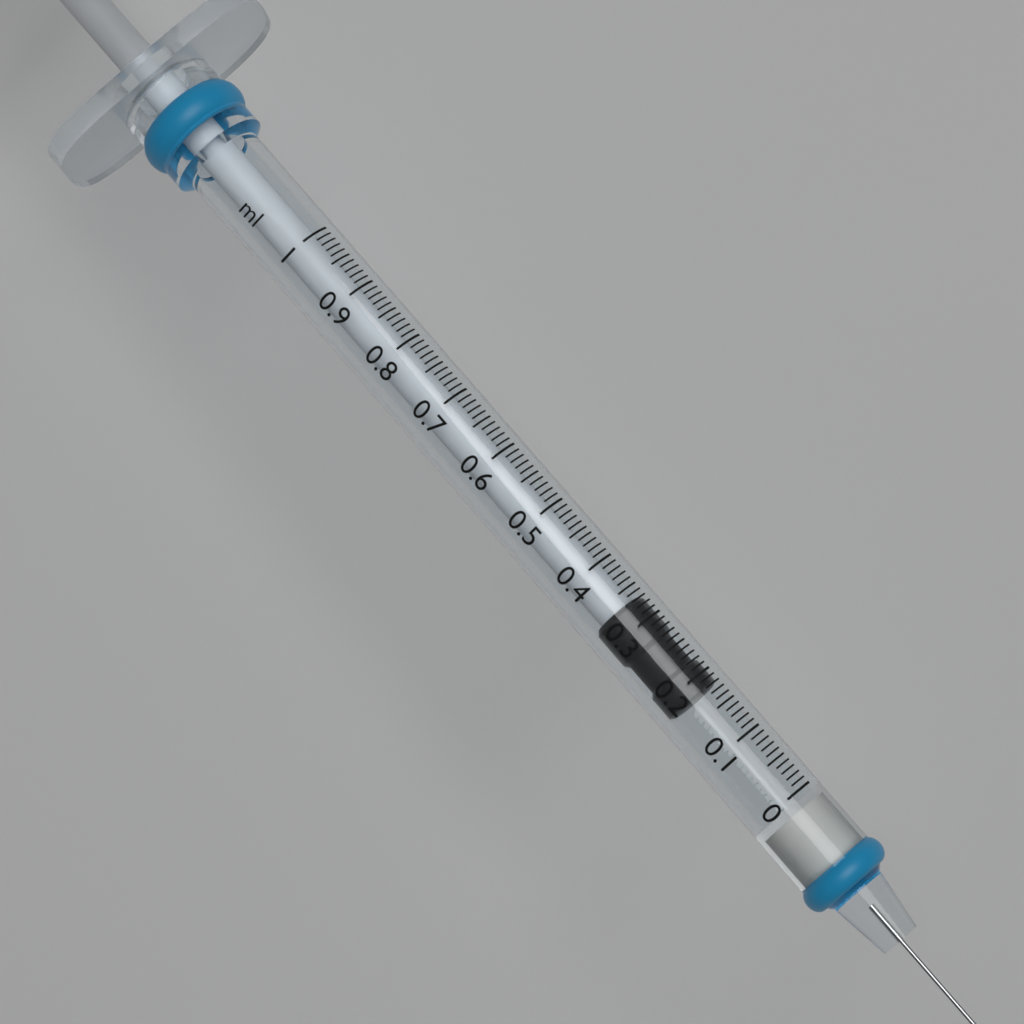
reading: 0.18 ml
